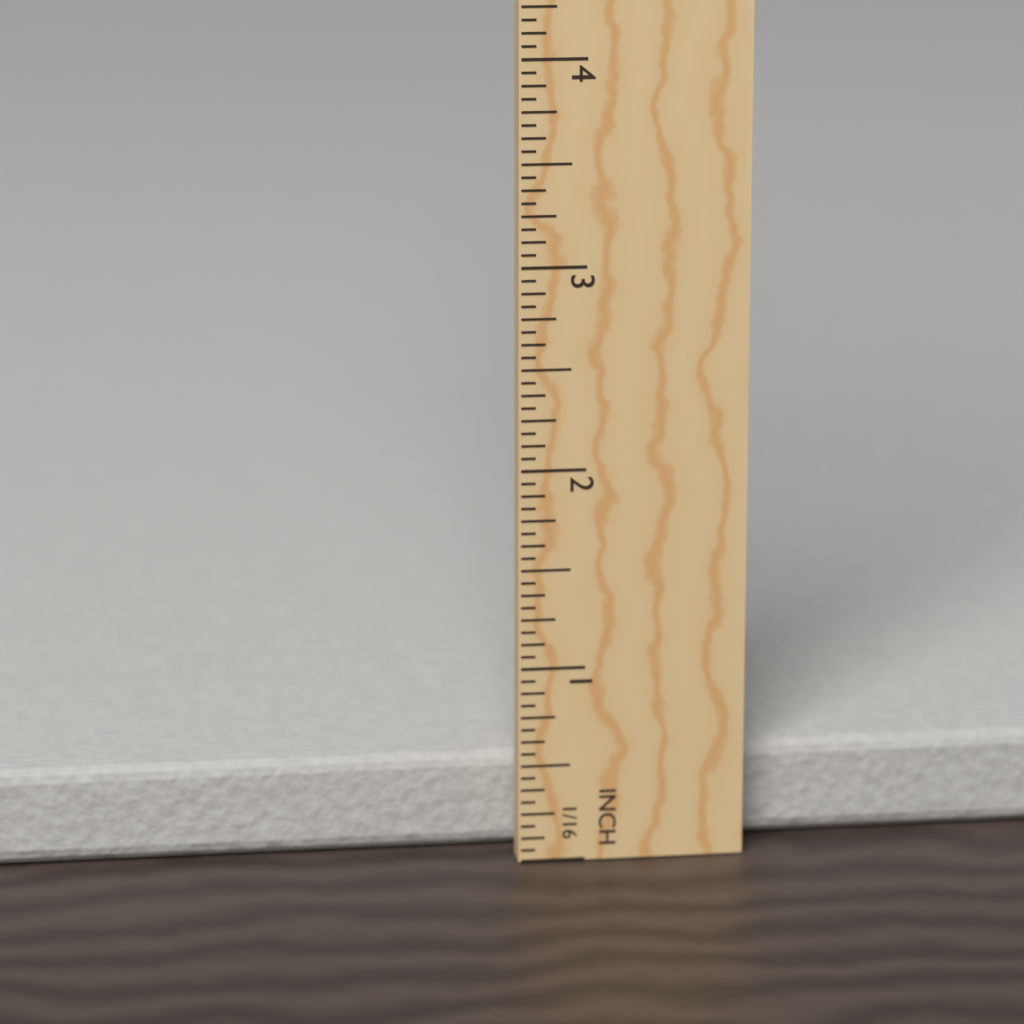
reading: 0.5000 in
